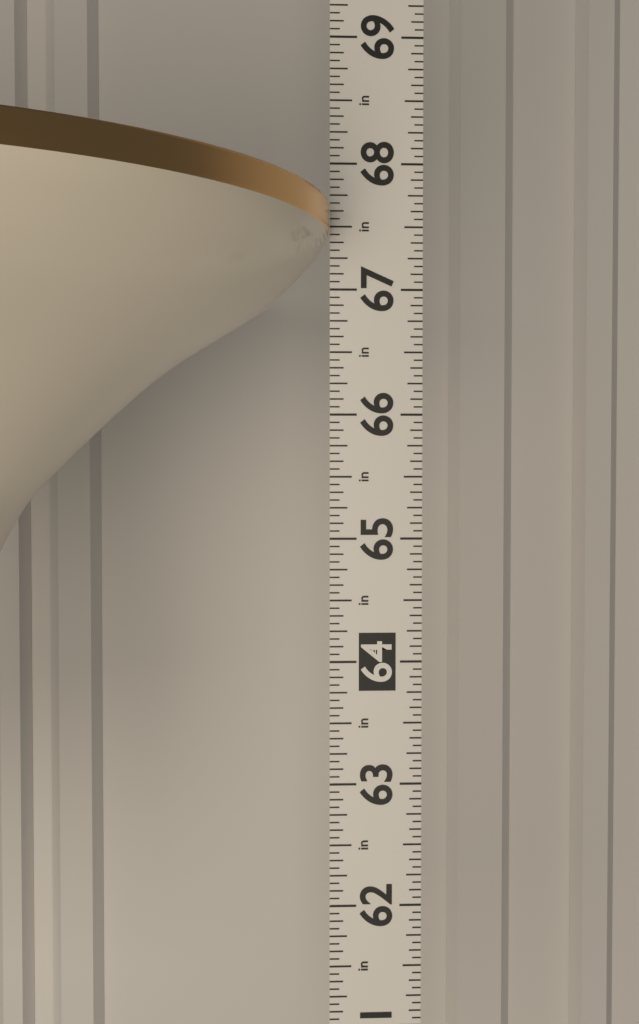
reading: 67.6250 in
